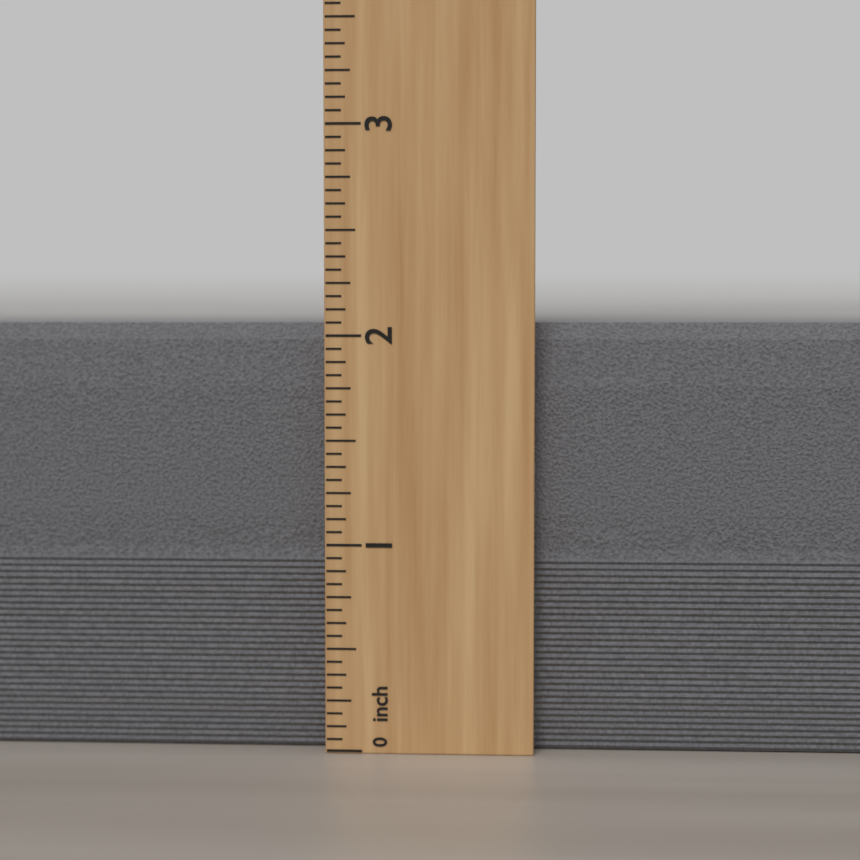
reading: 2.0625 inch
